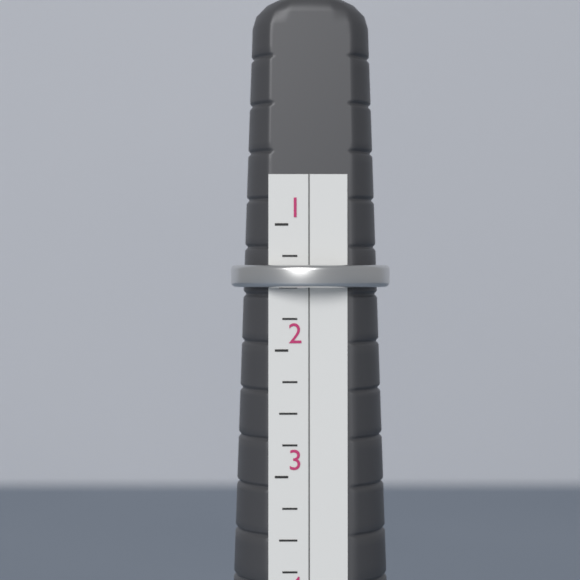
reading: 1.50 (no unit)
